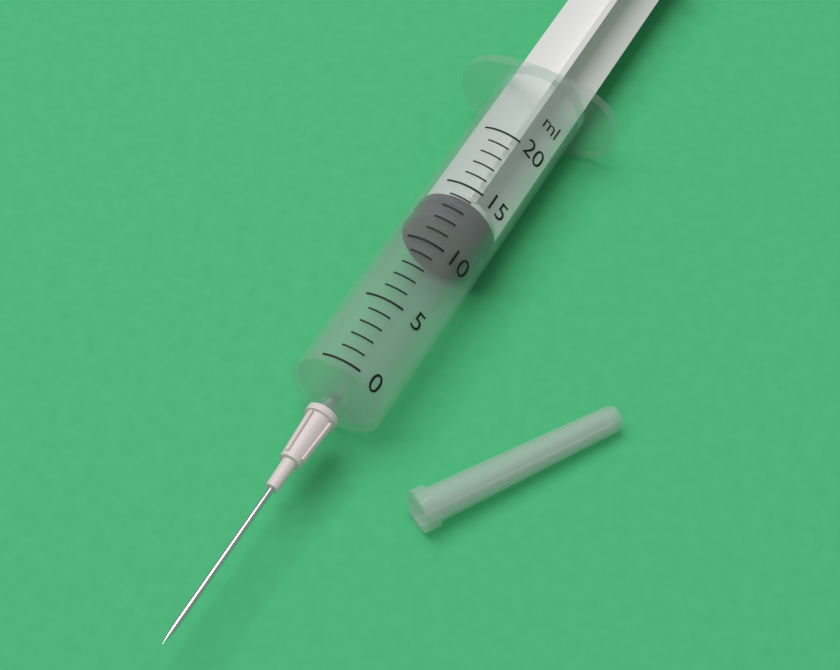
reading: 12 ml
